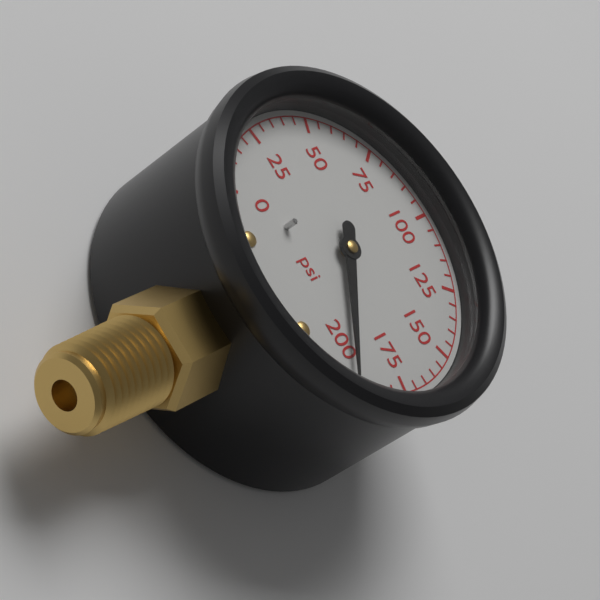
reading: 195 psi
